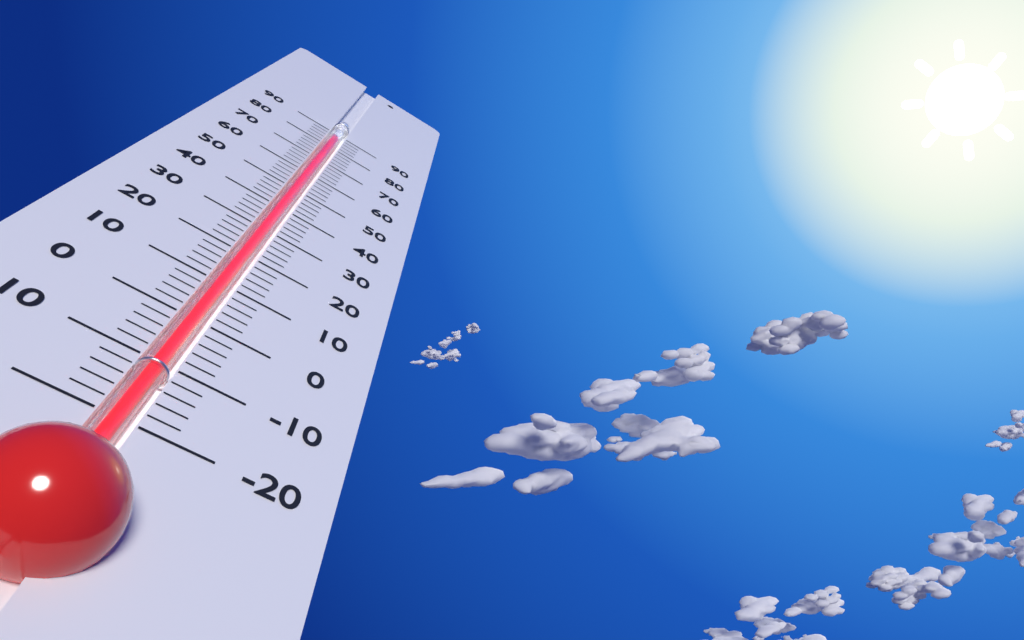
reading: 86 (no unit)
